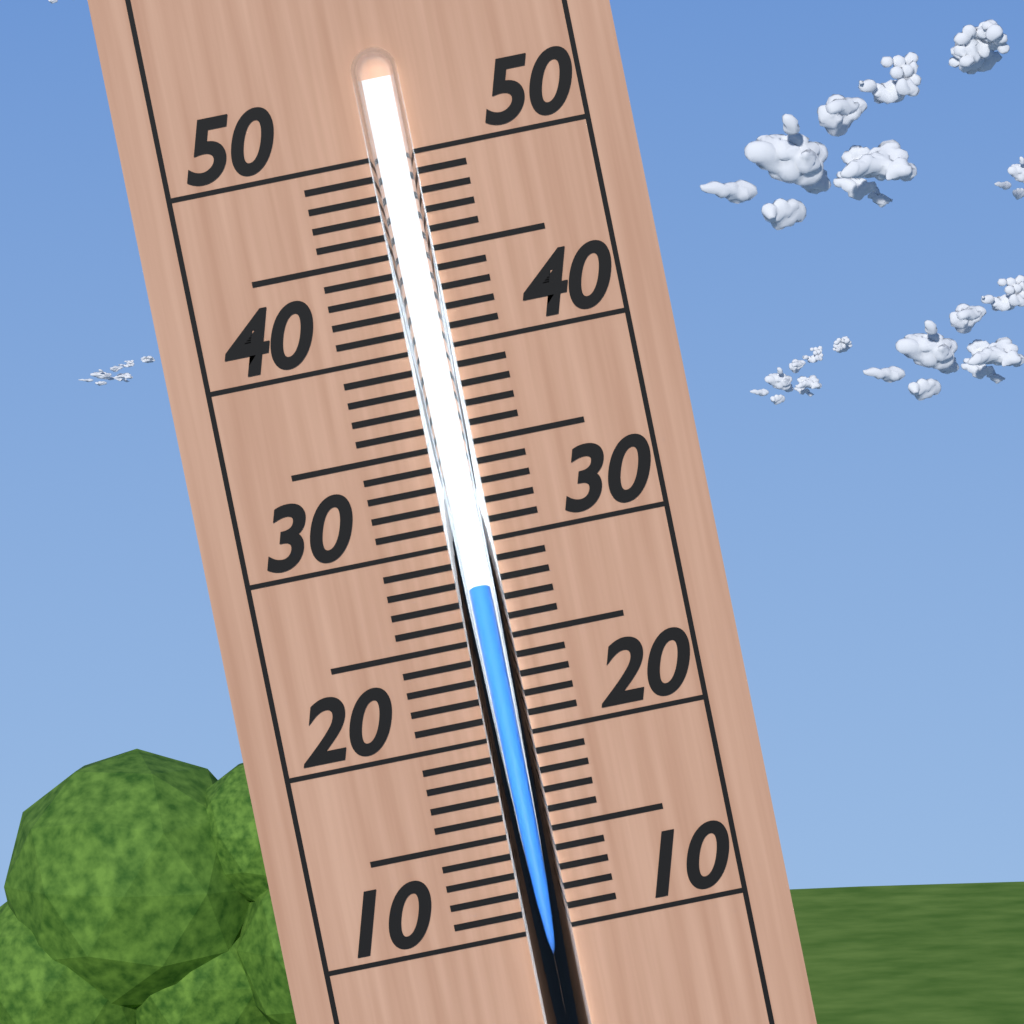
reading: 28 (no unit)
